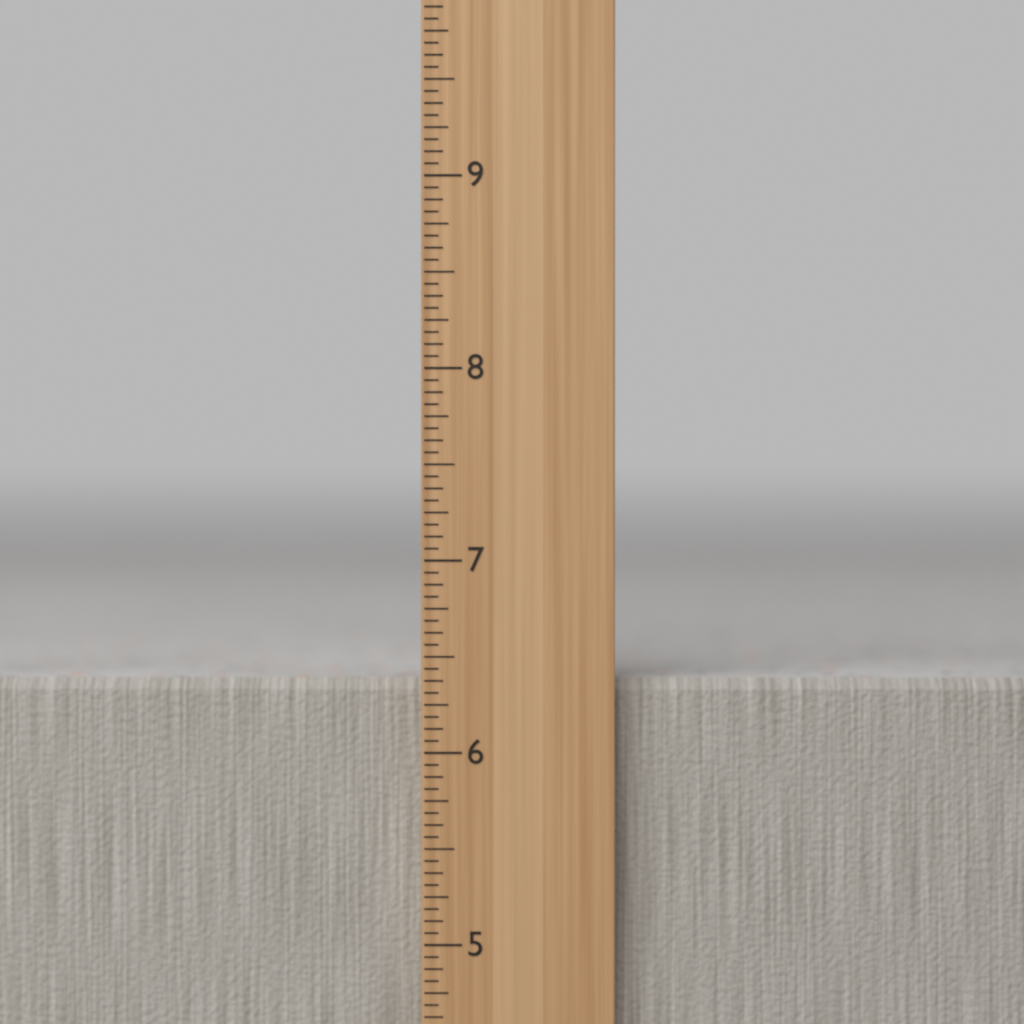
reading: 6.3750 in
